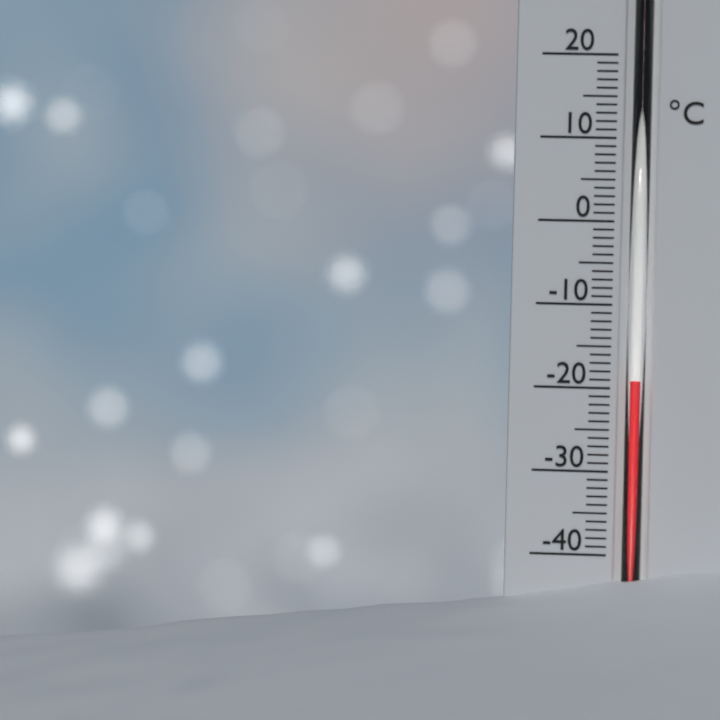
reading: -19 °C
